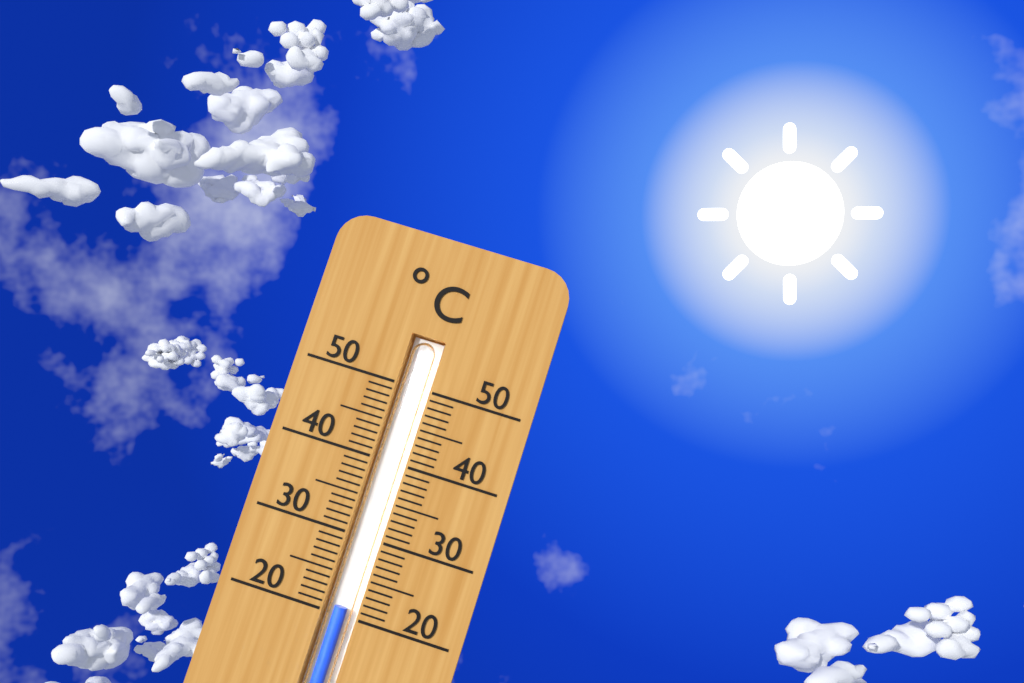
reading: 21 °C
